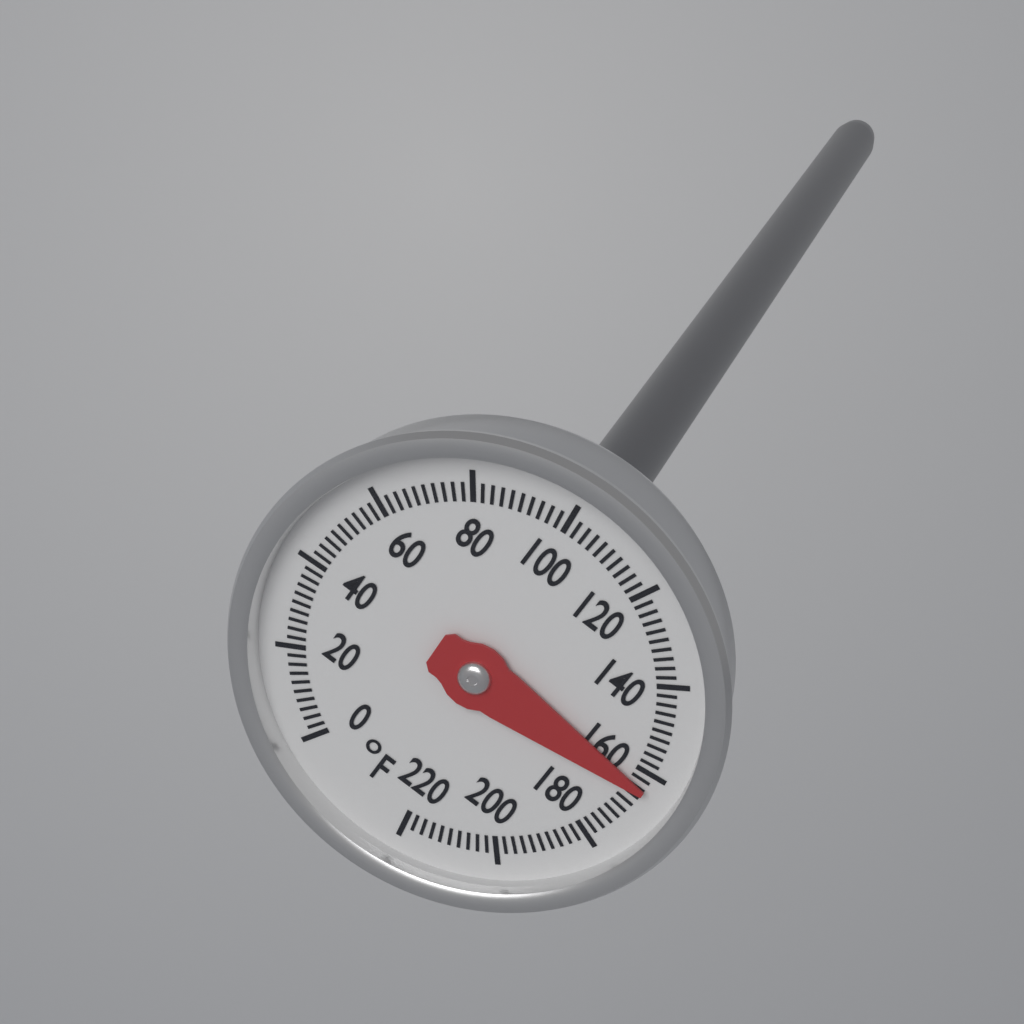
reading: 164 °F
